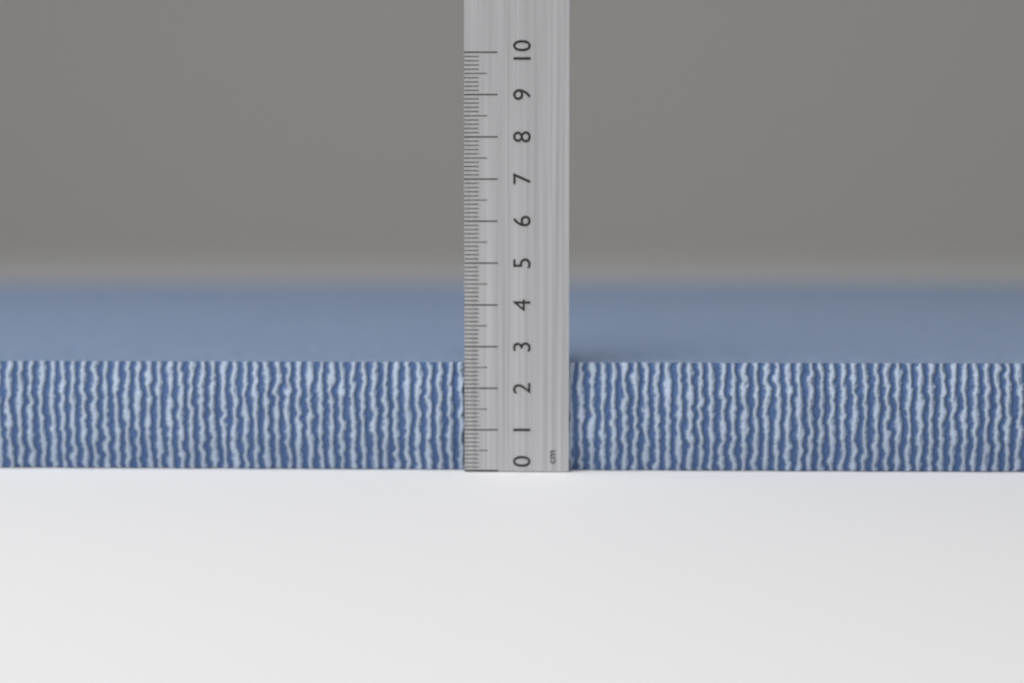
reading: 2.6 cm
